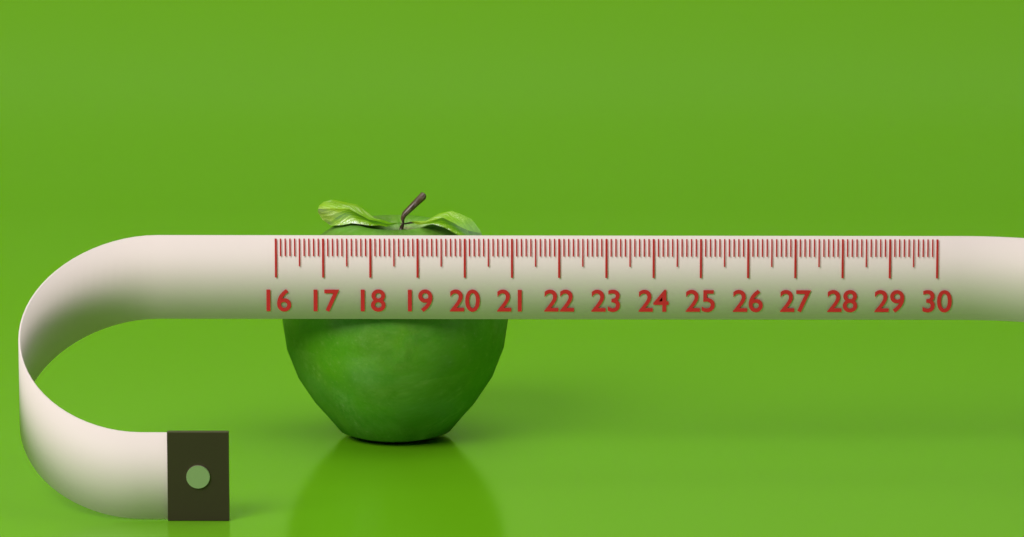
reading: 20.9 (no unit)
